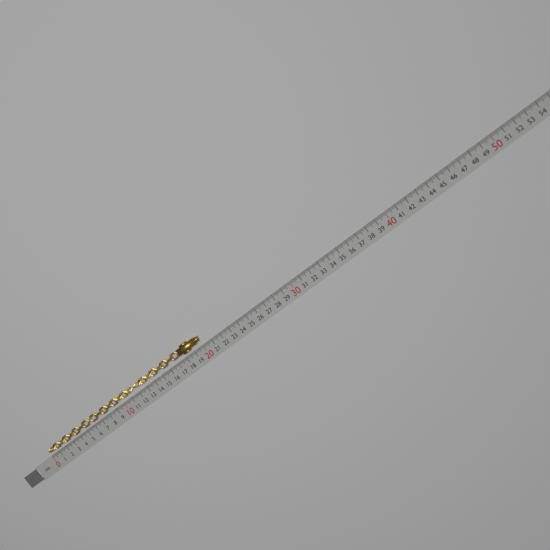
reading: 20.1 cm
